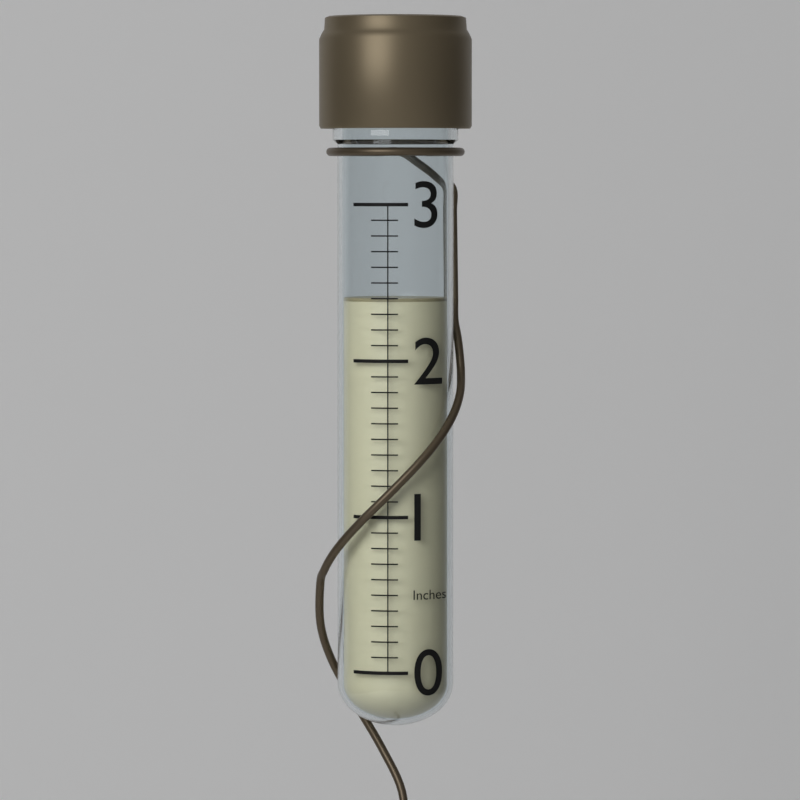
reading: 2.4 in
